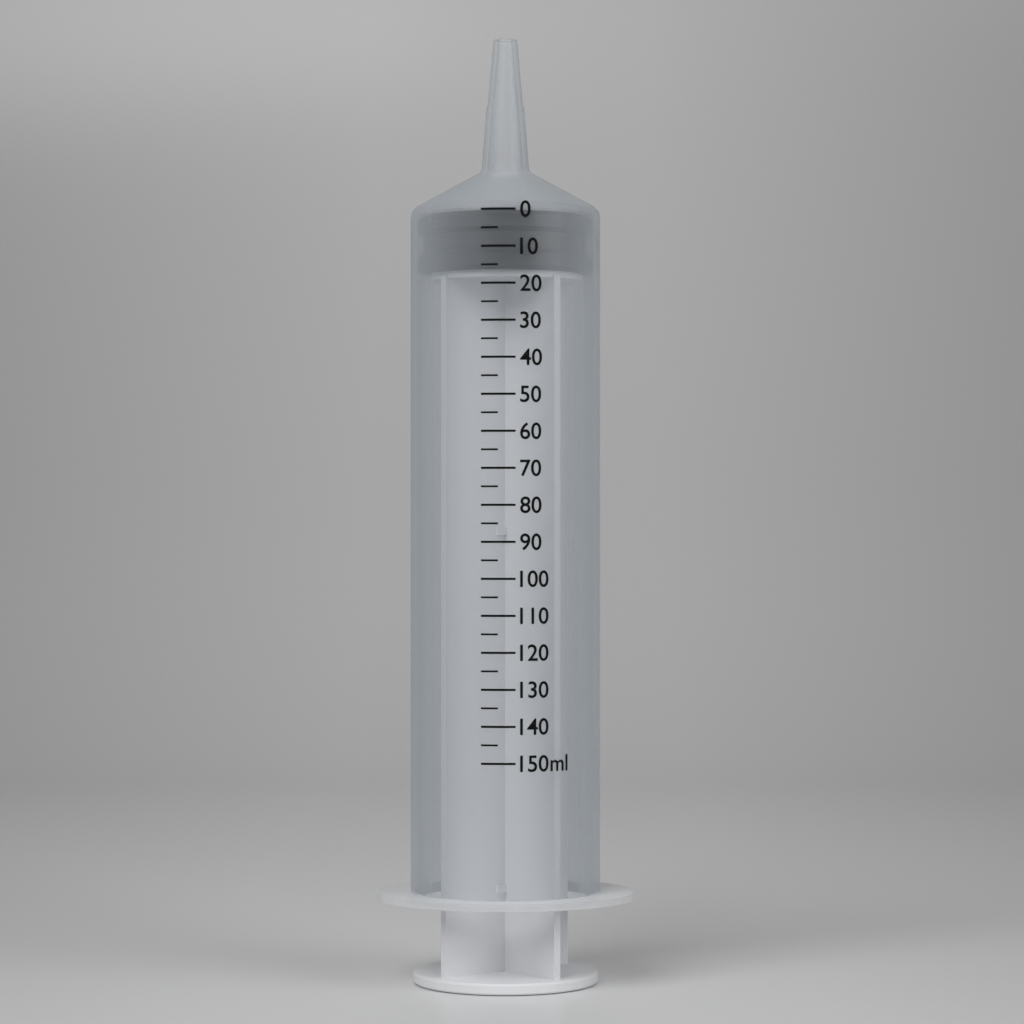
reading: 0 ml
